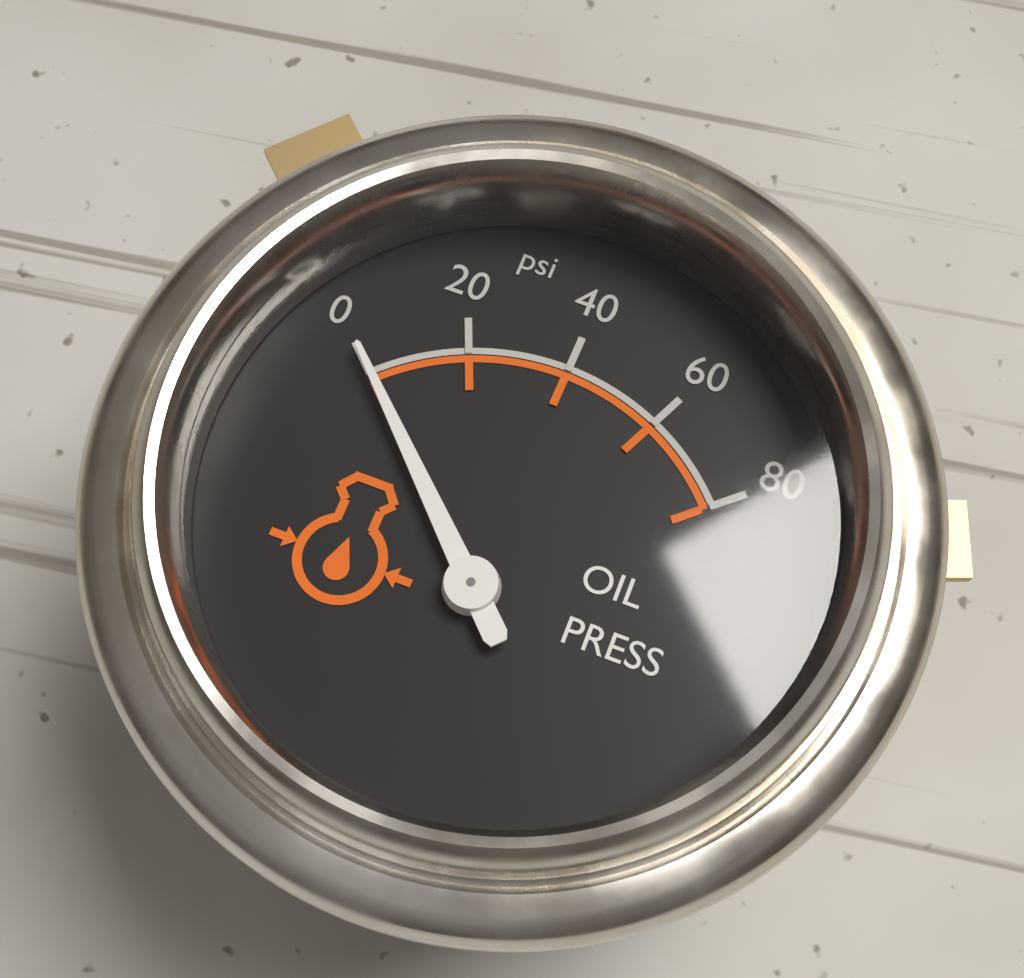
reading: 0 psi
